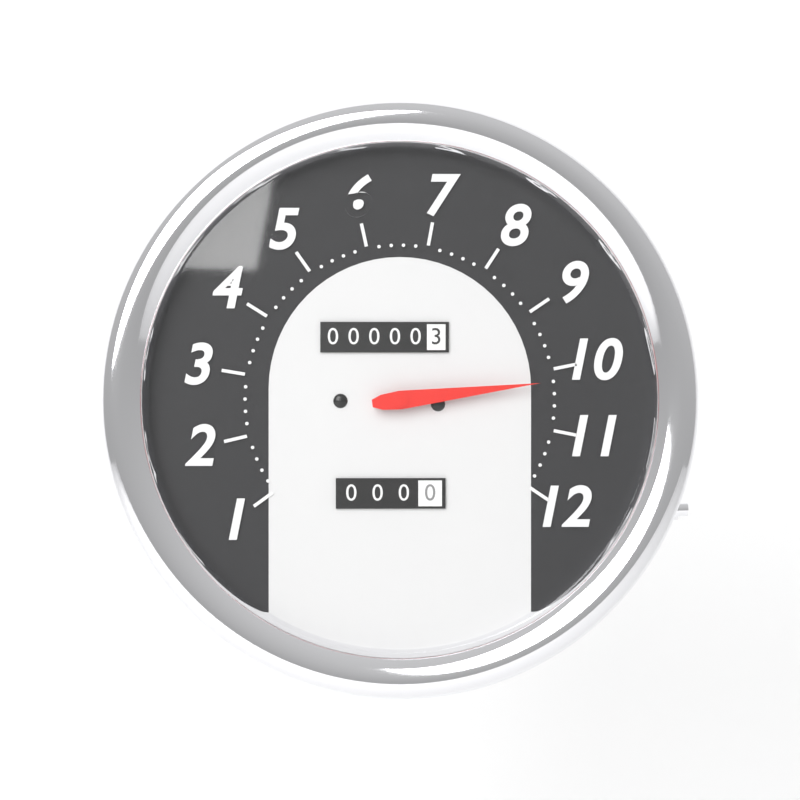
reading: 10.2 (no unit)
